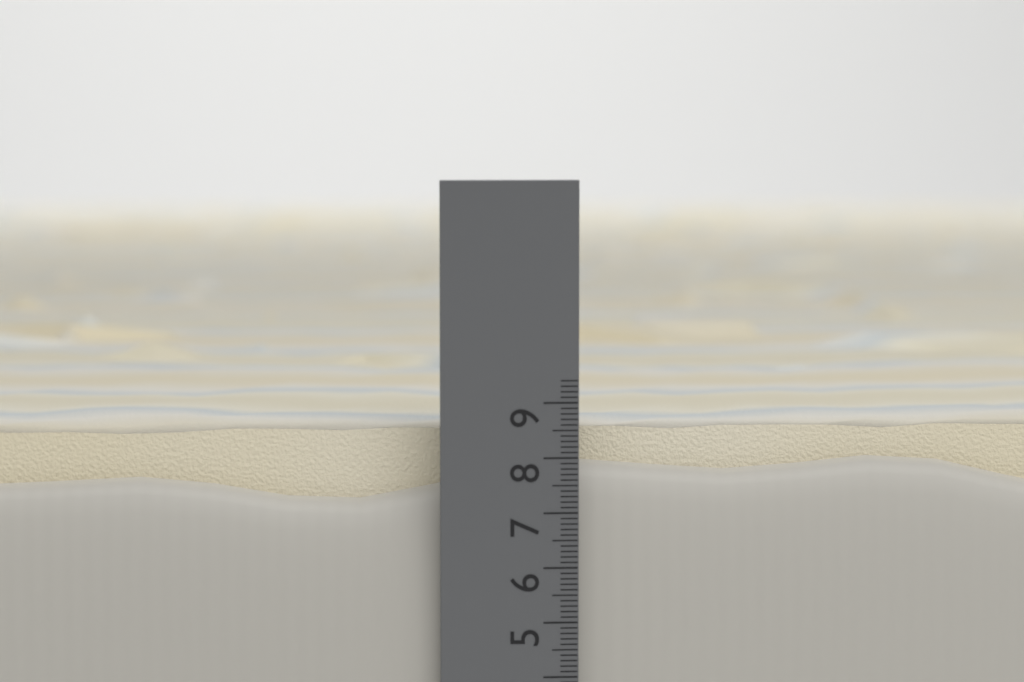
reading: 8.8 cm
